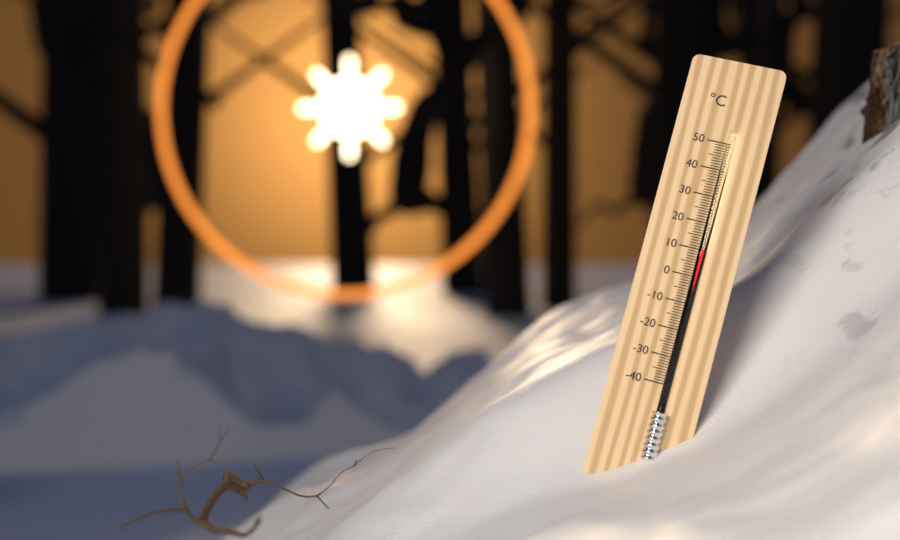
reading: 10 °C
